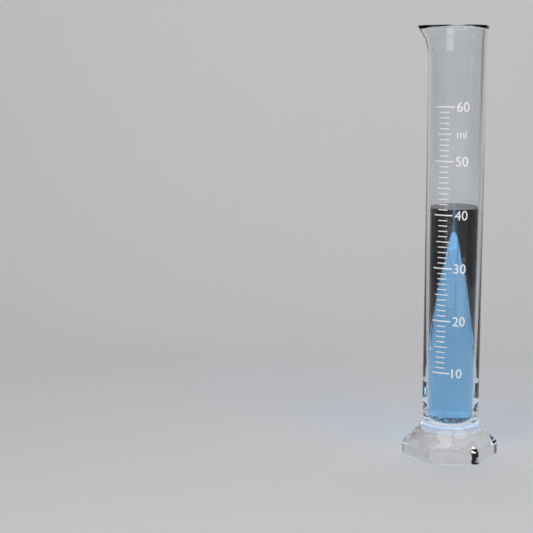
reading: 41 ml
